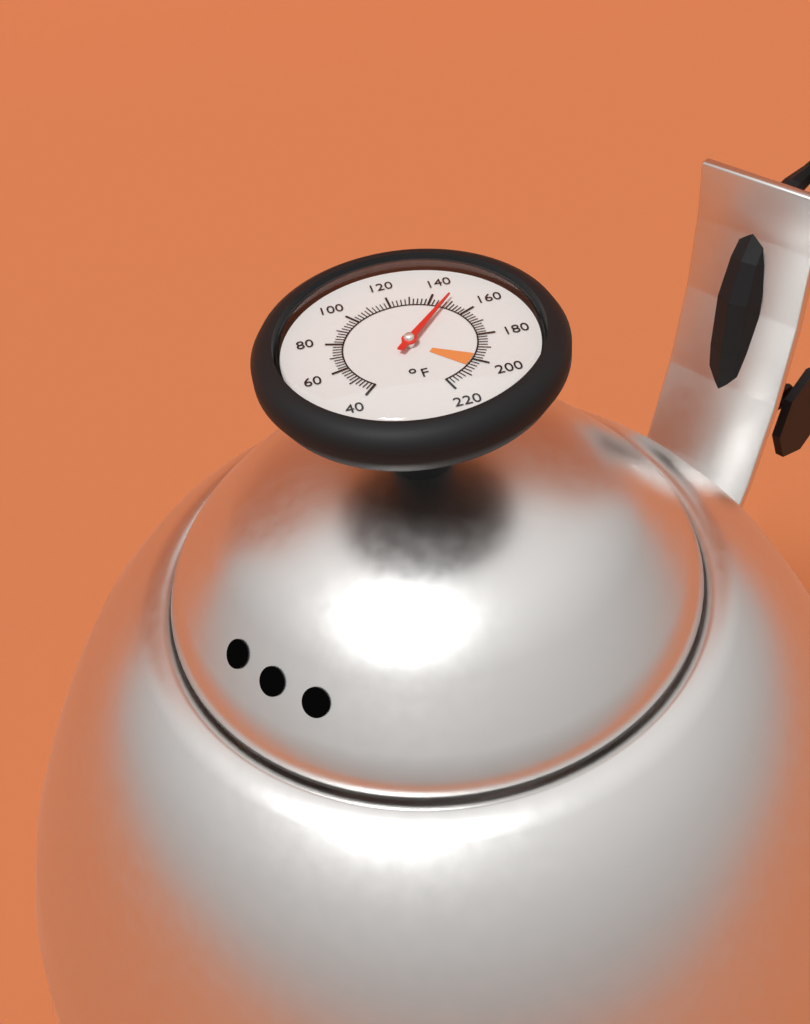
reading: 148 °F
